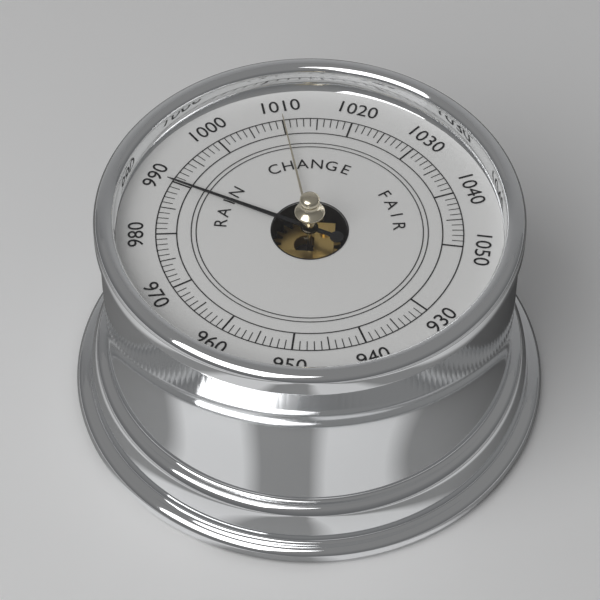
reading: 990 (no unit)
